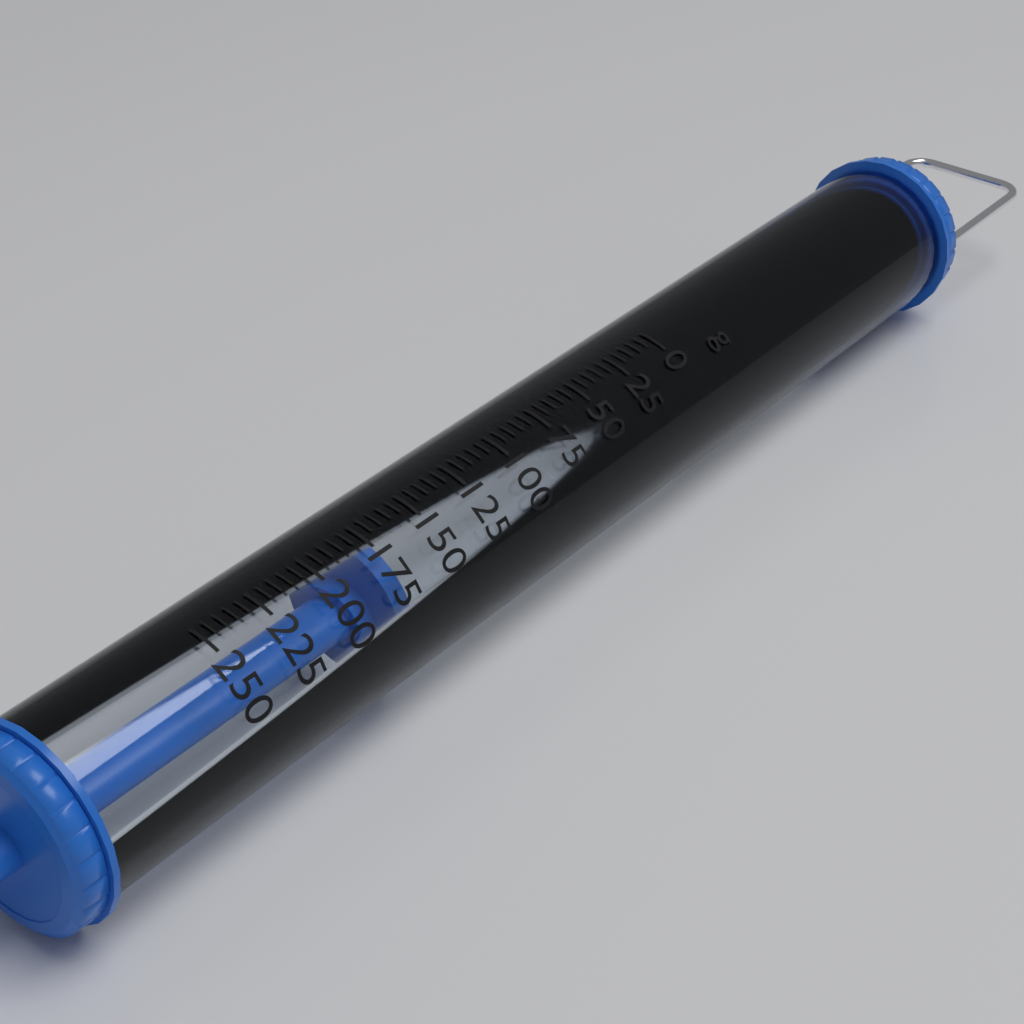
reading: 170 g
